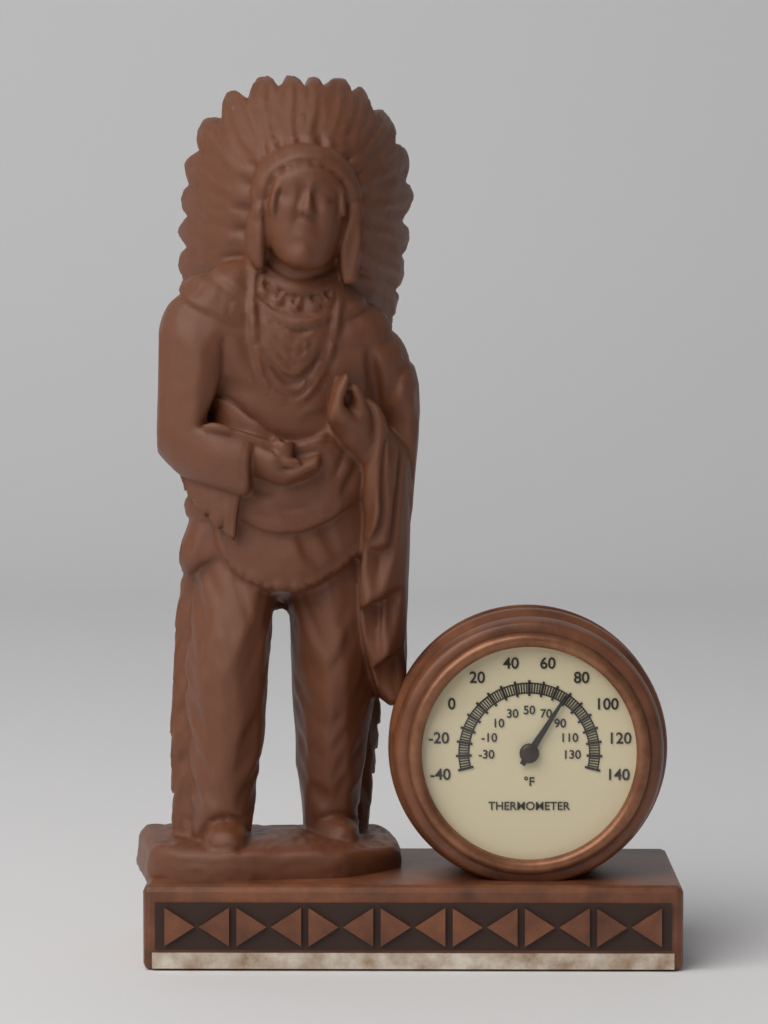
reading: 78 °F
